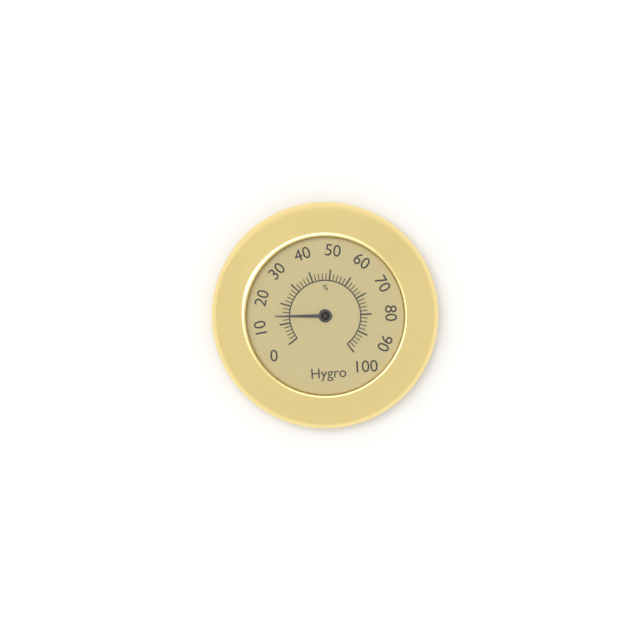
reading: 14 %
